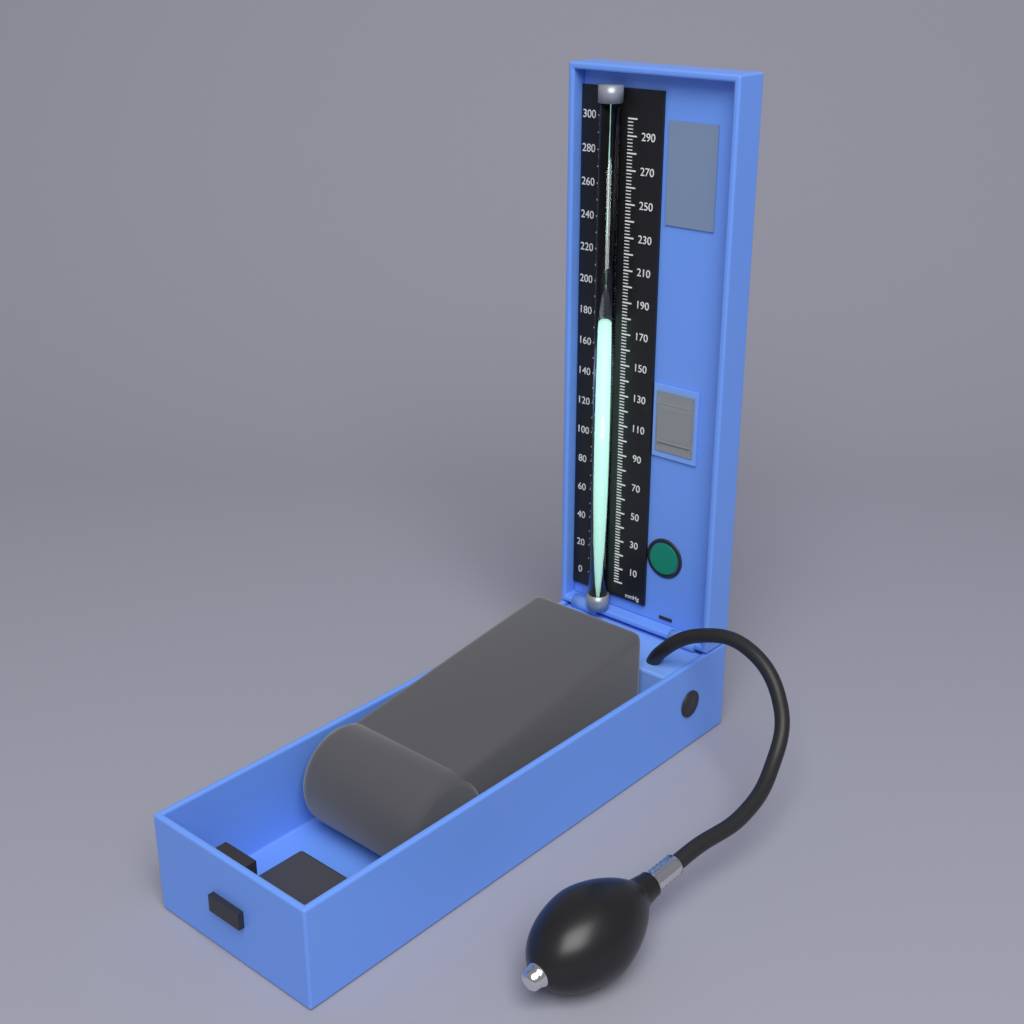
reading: 176 mmHg
